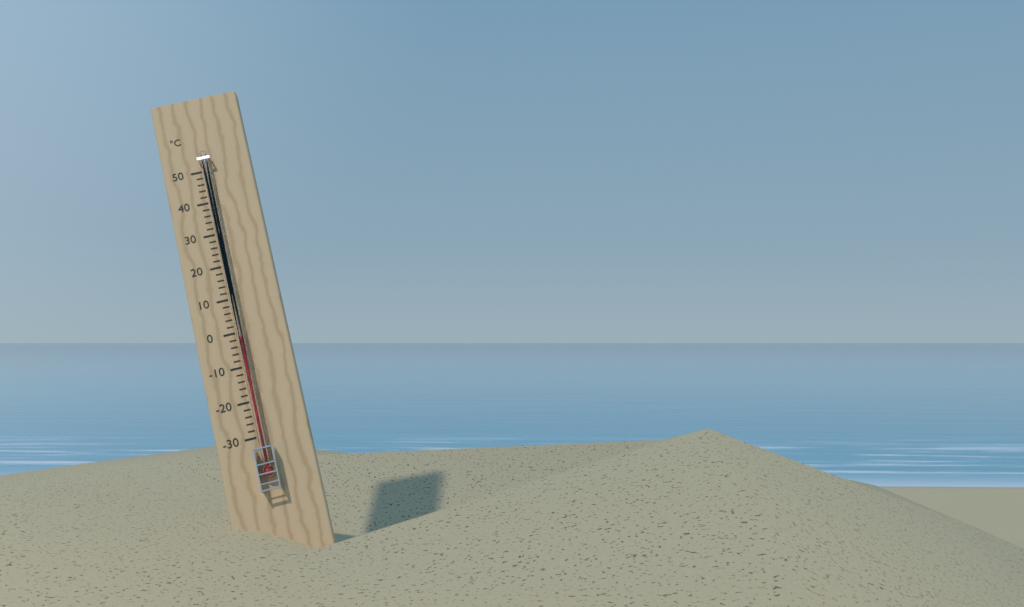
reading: -2 °C
